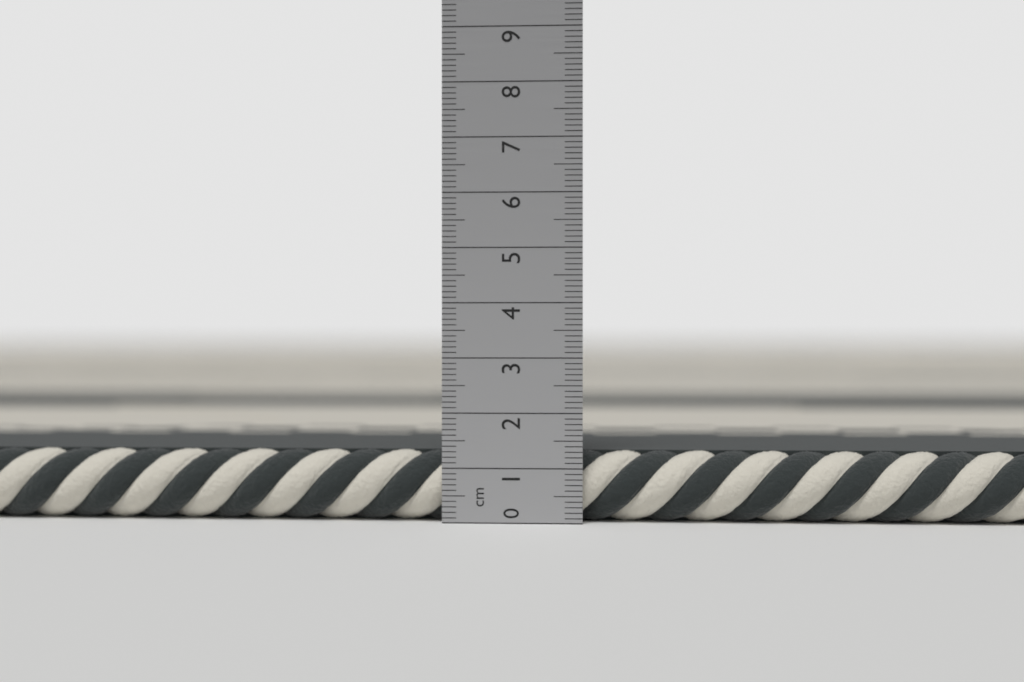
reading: 1.3 cm
